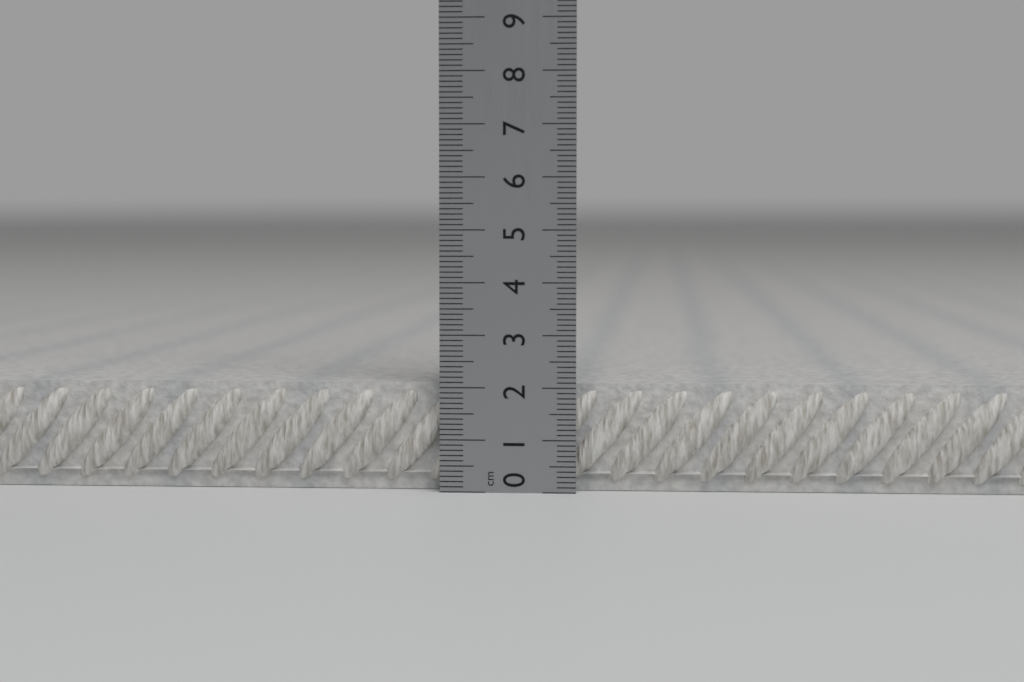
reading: 2.1 cm
